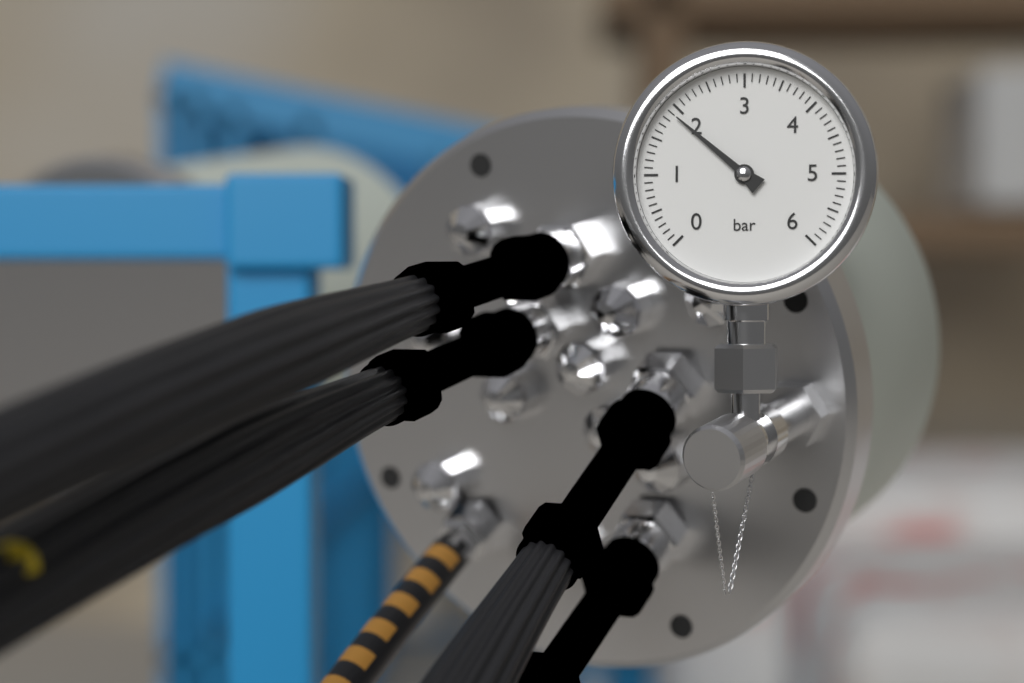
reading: 1.9 bar
